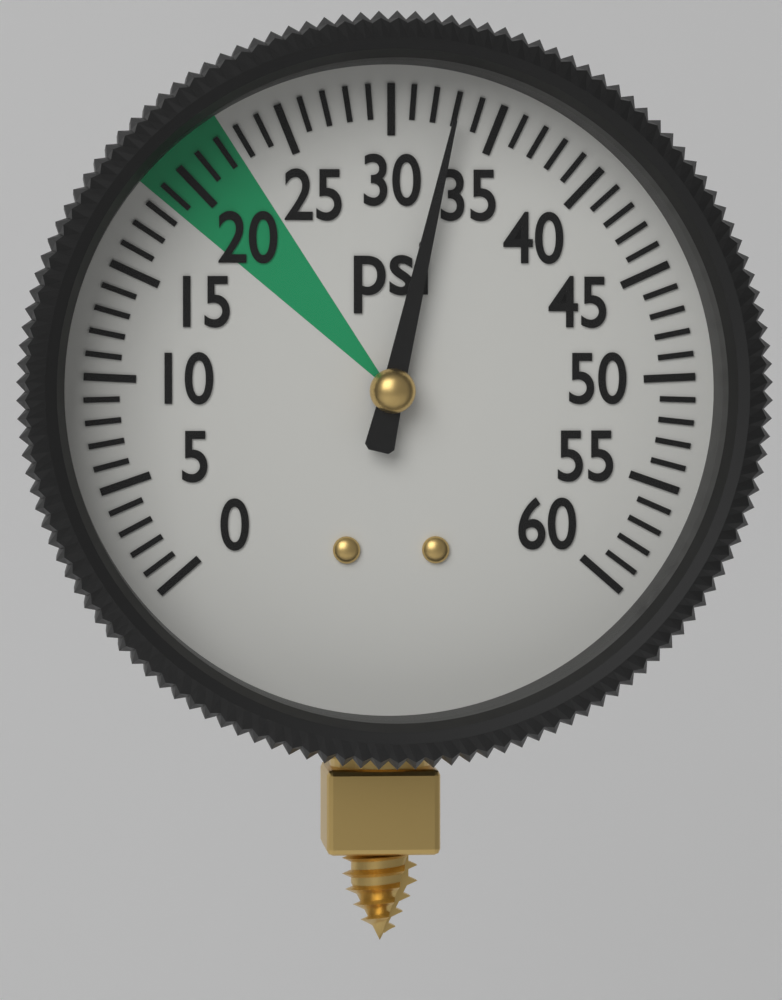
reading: 33 psi
